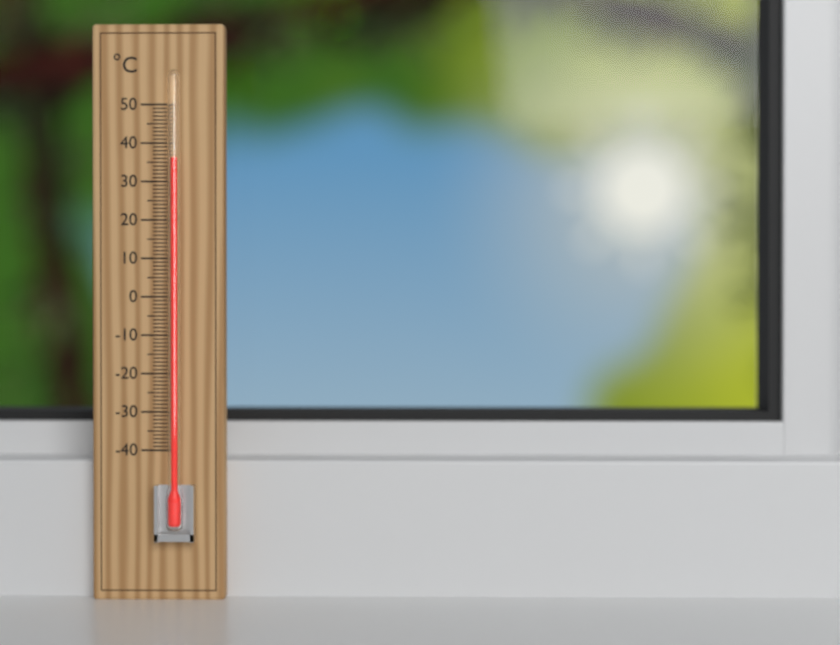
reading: 36 °C
